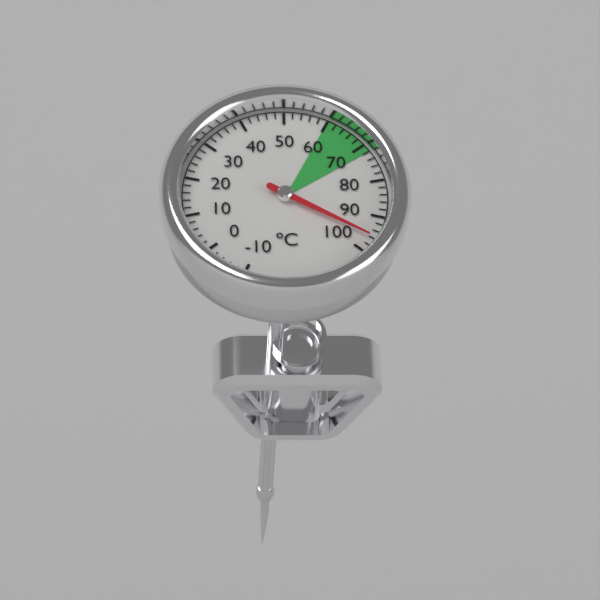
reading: 96 °C
